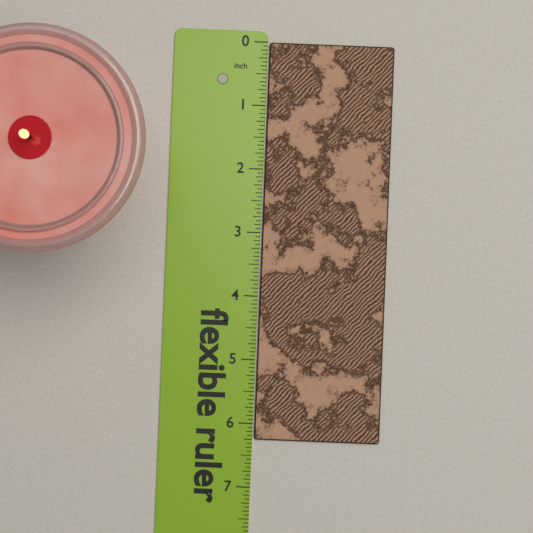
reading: 6.2500 in
